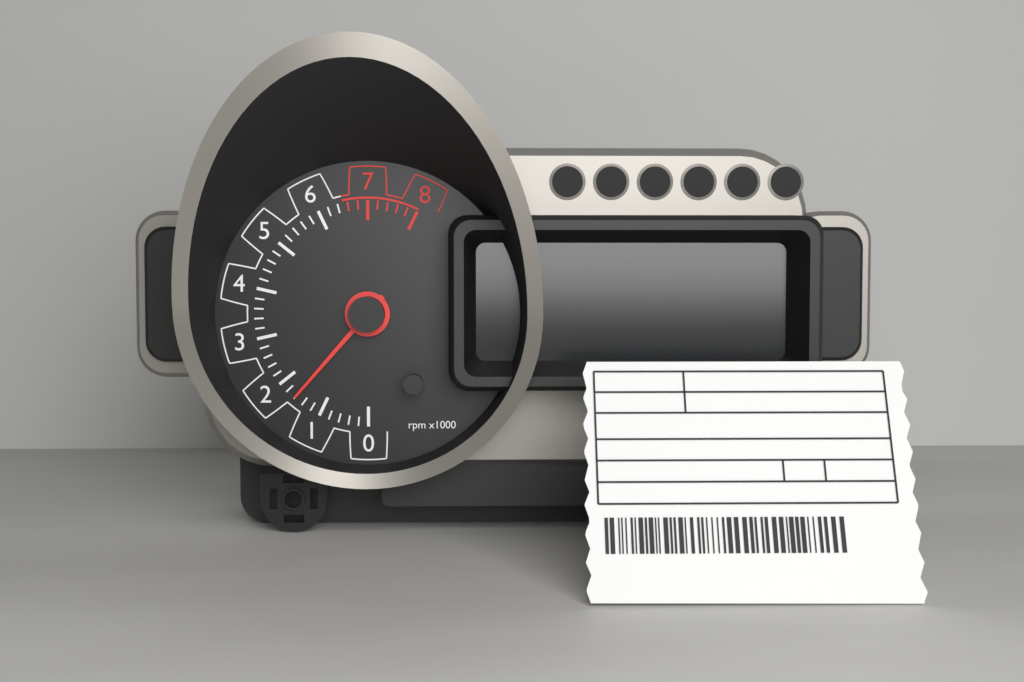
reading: 1.6 rpm x1000
